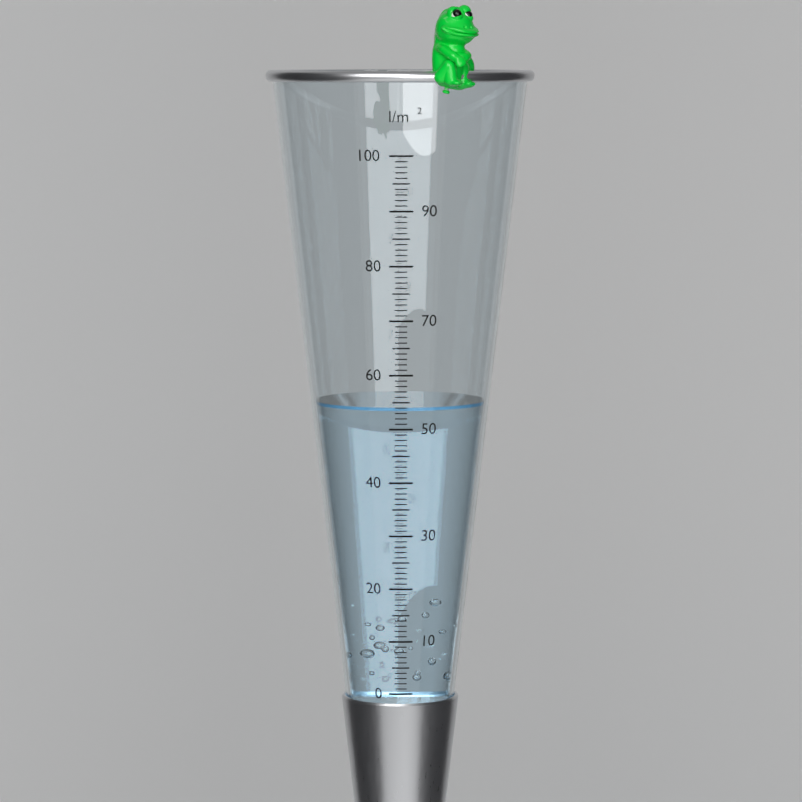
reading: 54 l/m²
